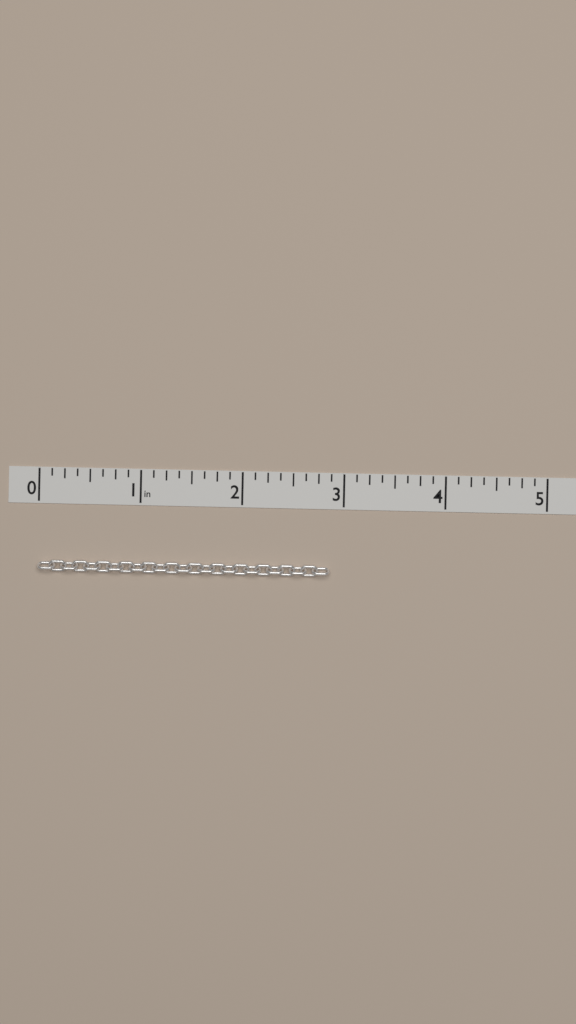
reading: 2.875 in
